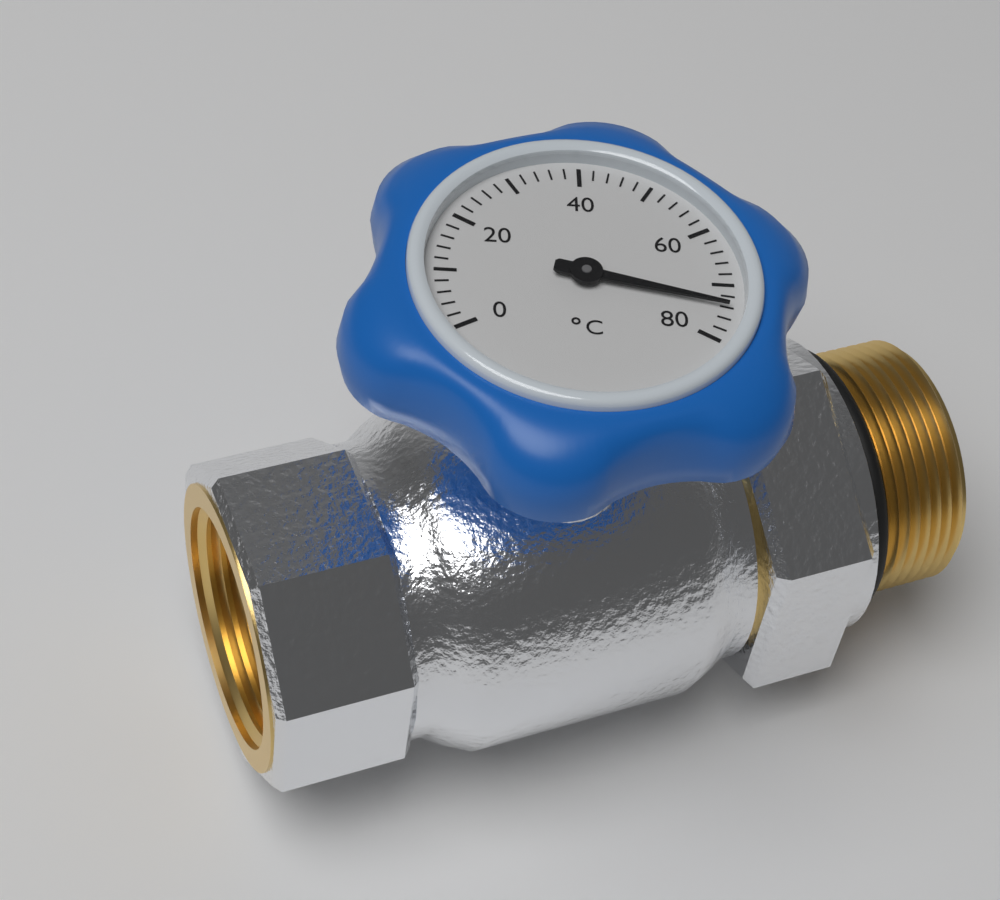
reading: 74 °C
